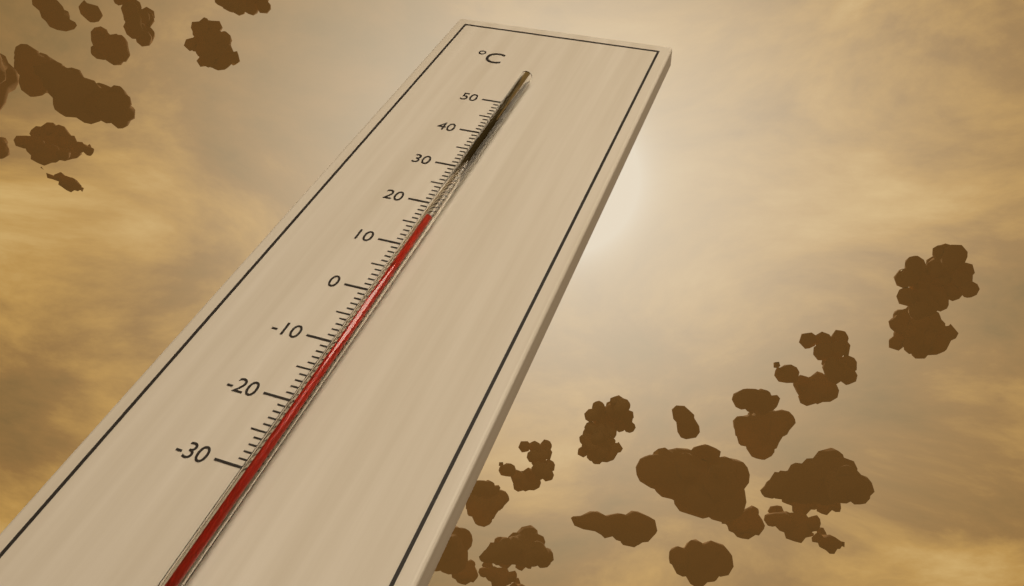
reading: 15 °C
